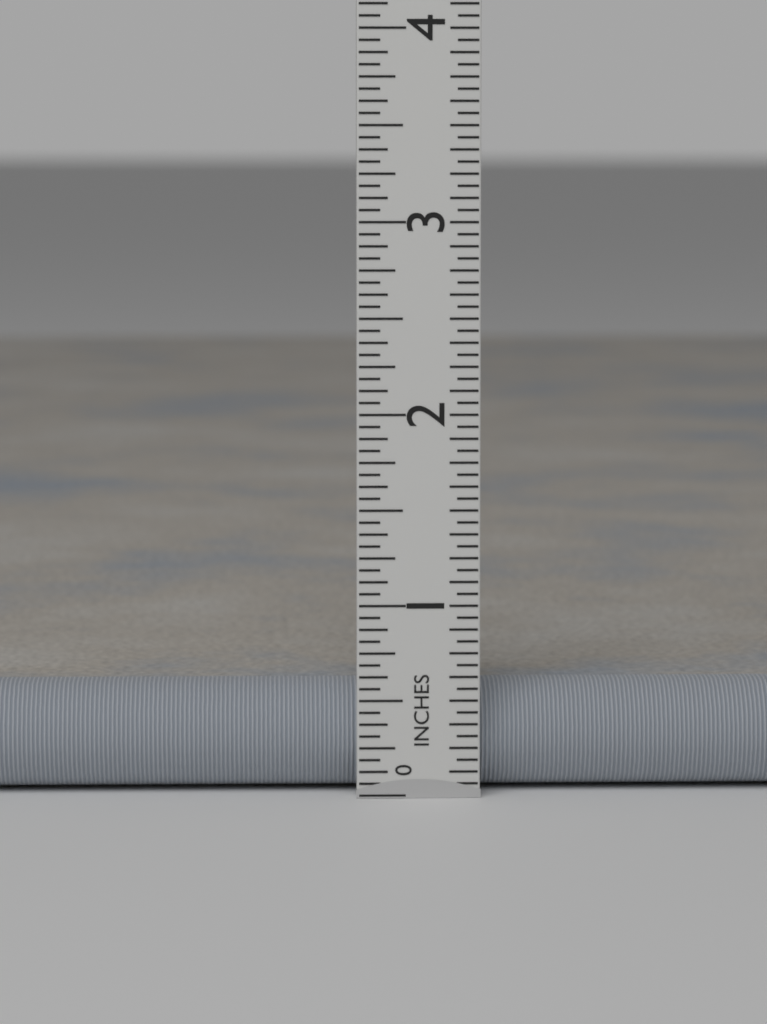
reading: 0.5625 in
